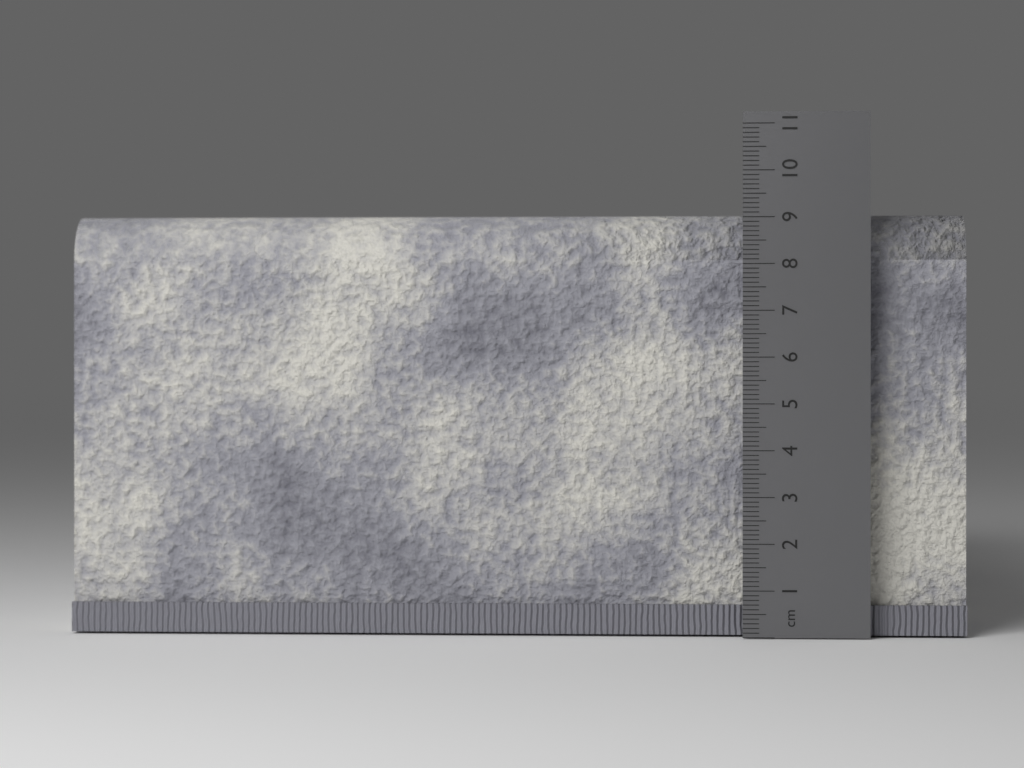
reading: 9.1 cm
